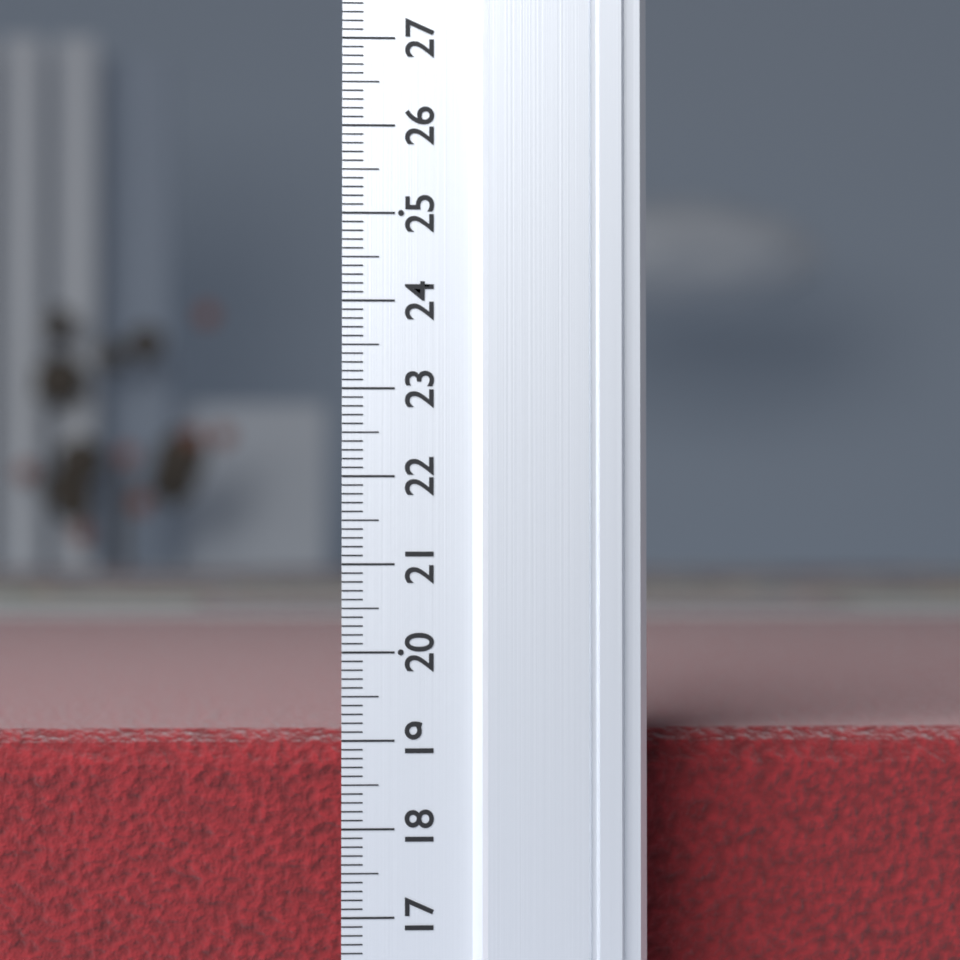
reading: 19.0 (no unit)
